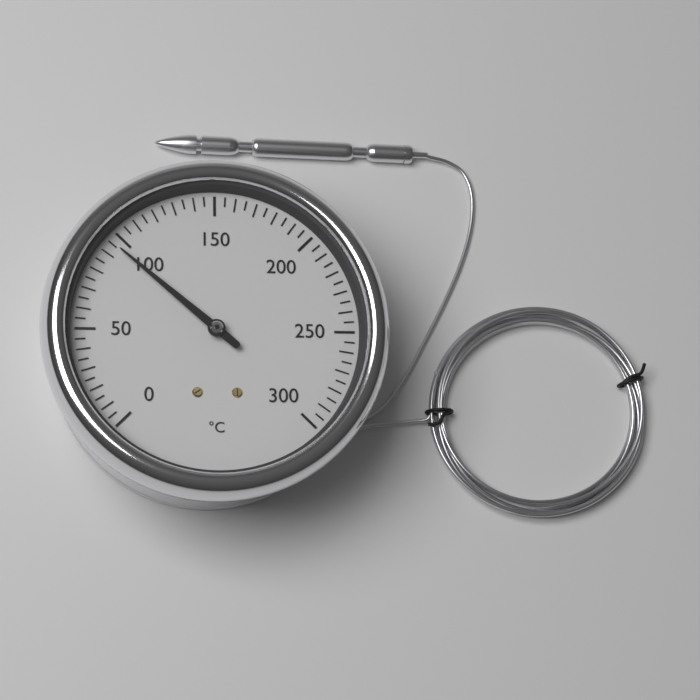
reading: 95 °C
